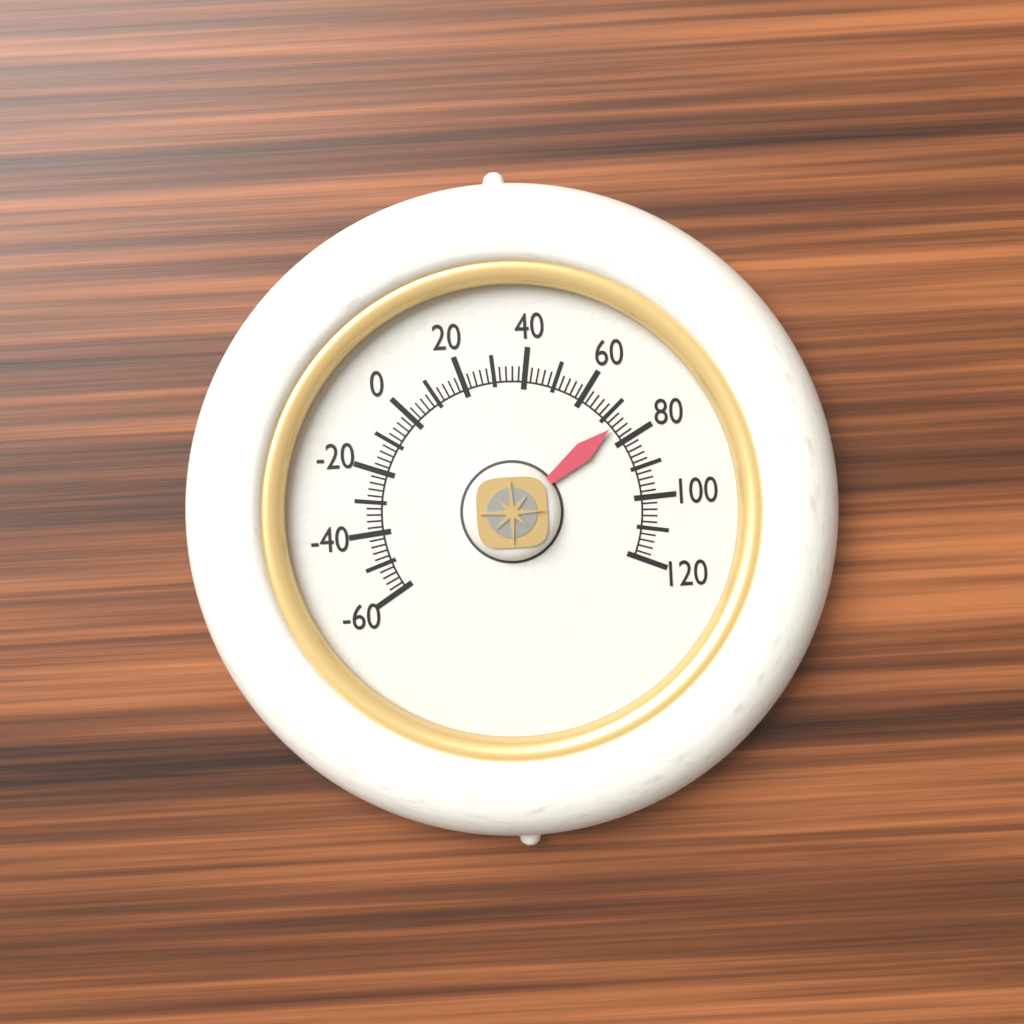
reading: 74 (no unit)
